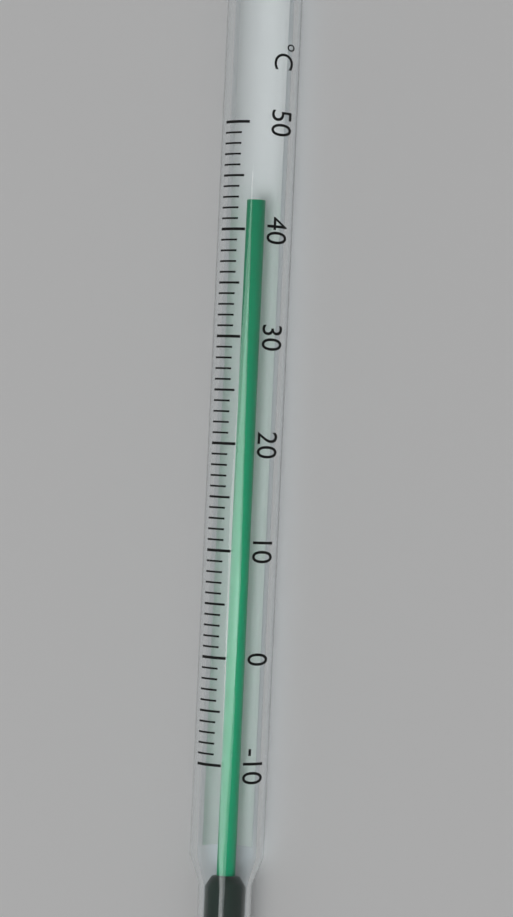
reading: 43 °C
